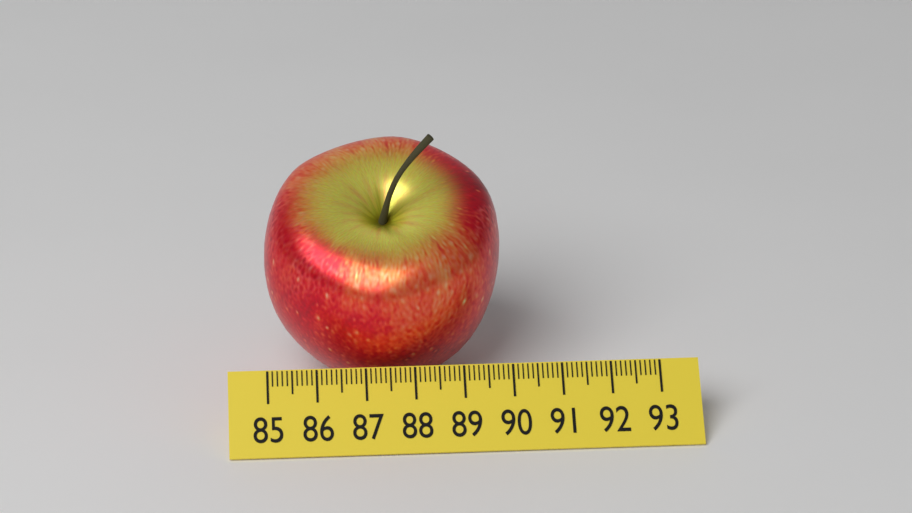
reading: 89.9 (no unit)
